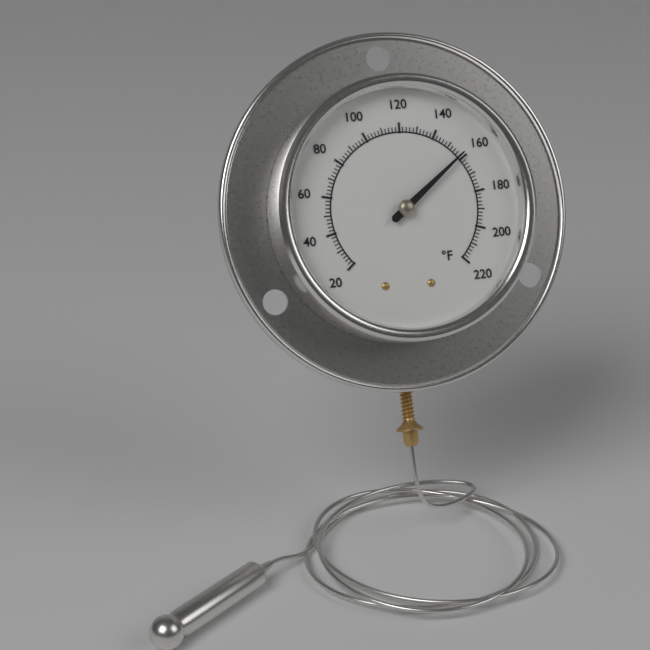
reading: 158 °F
